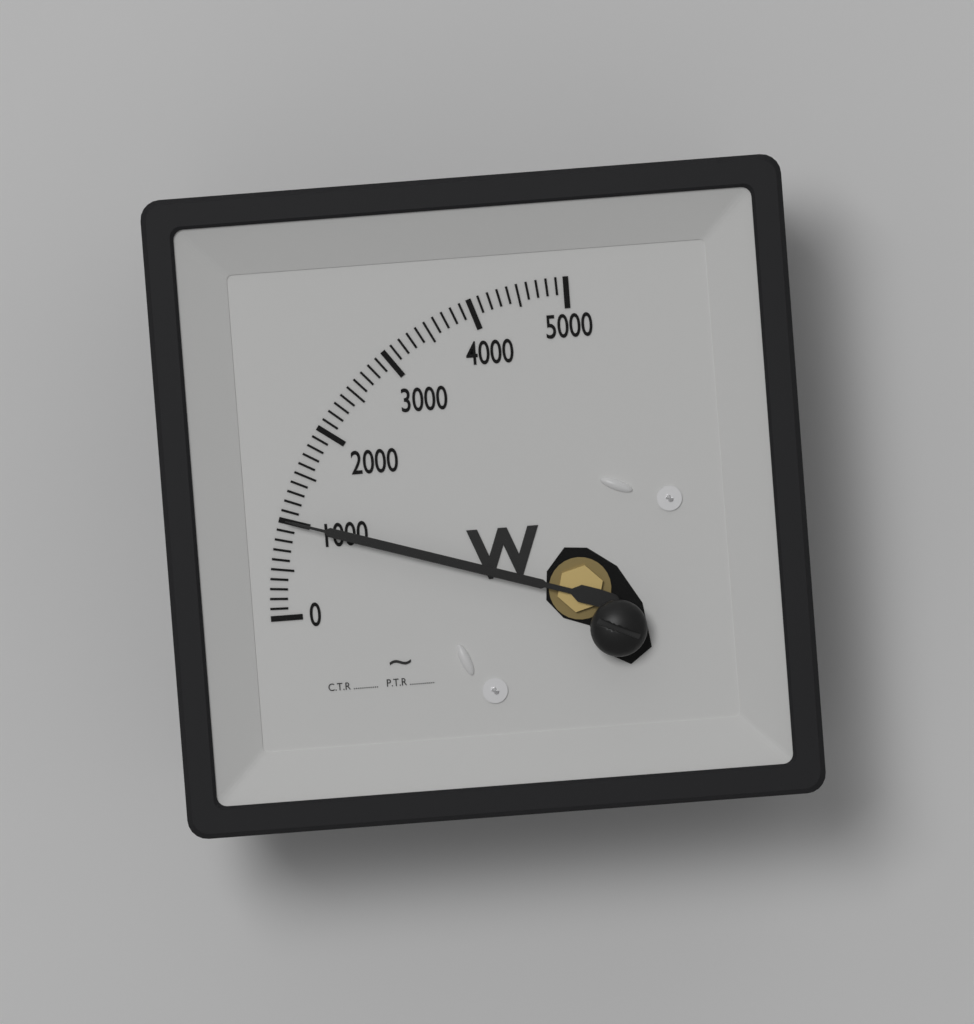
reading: 1000 W
